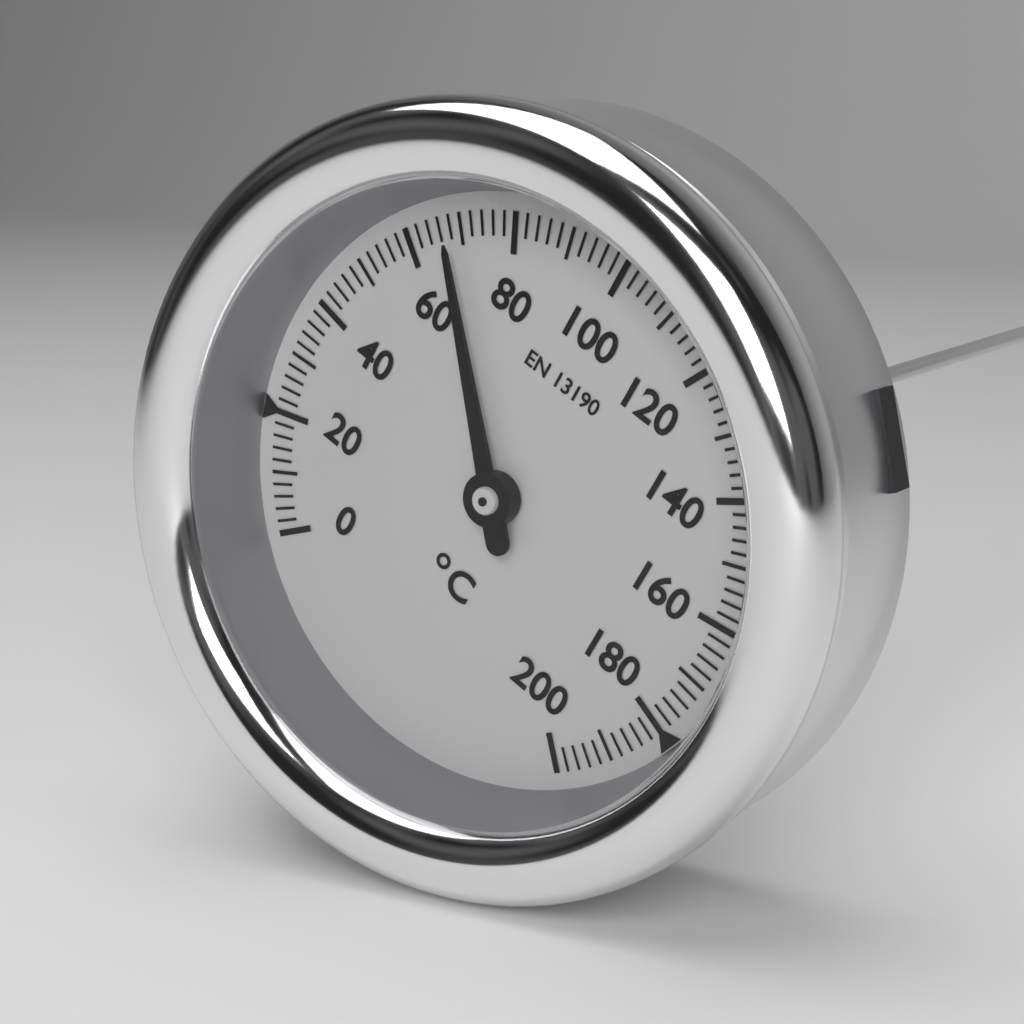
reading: 68 °C
